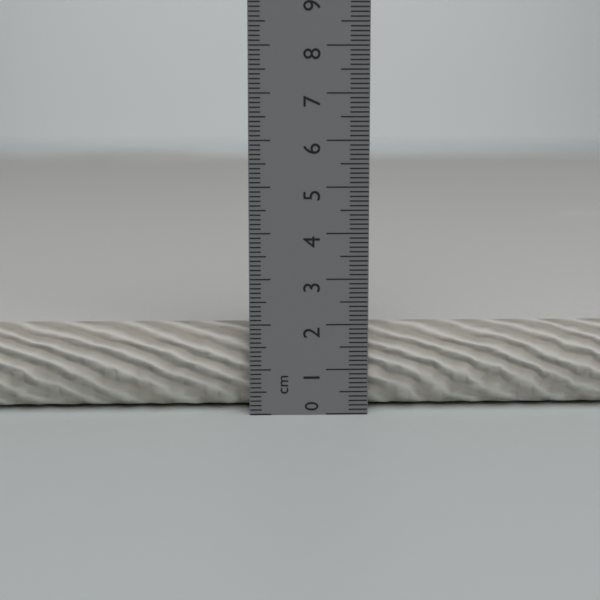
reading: 1.9 cm
